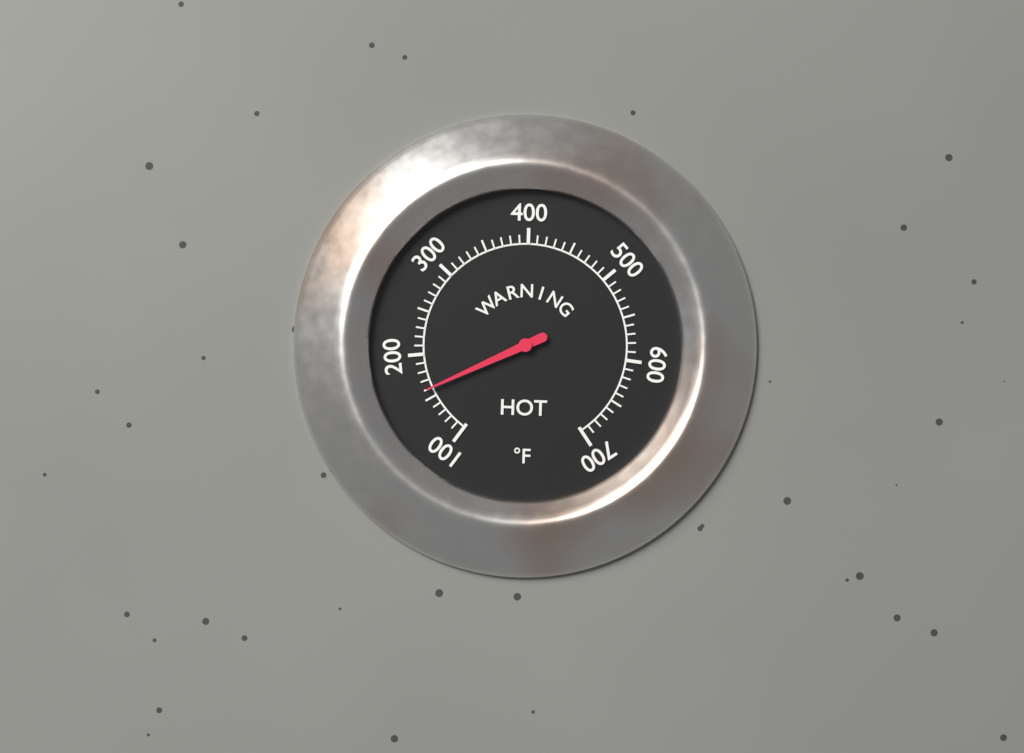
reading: 160 °F
